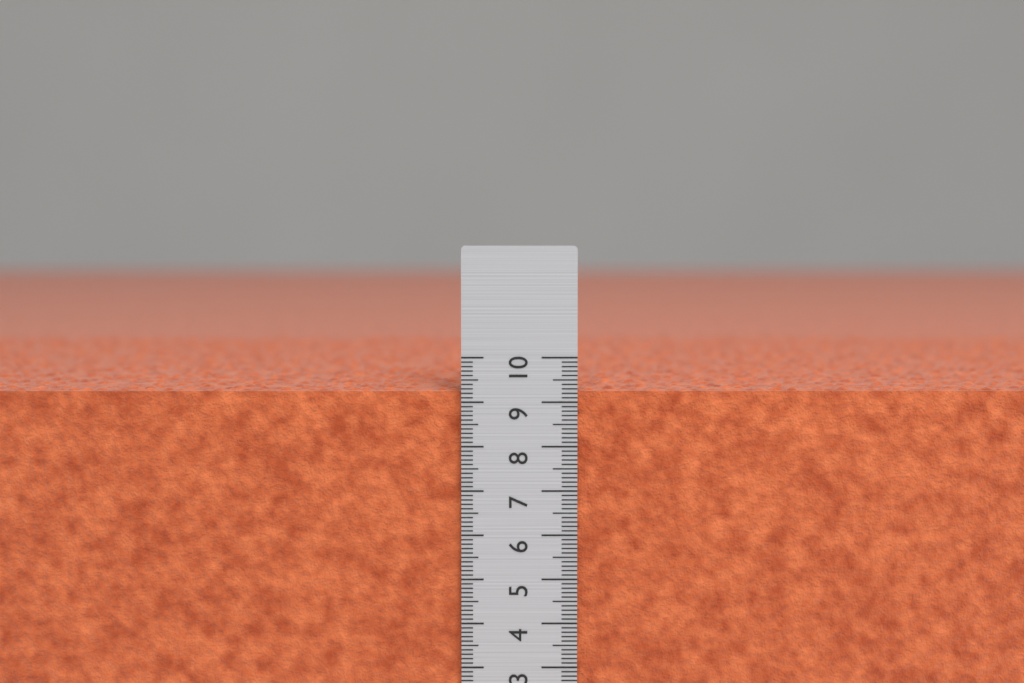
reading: 9.3 cm
